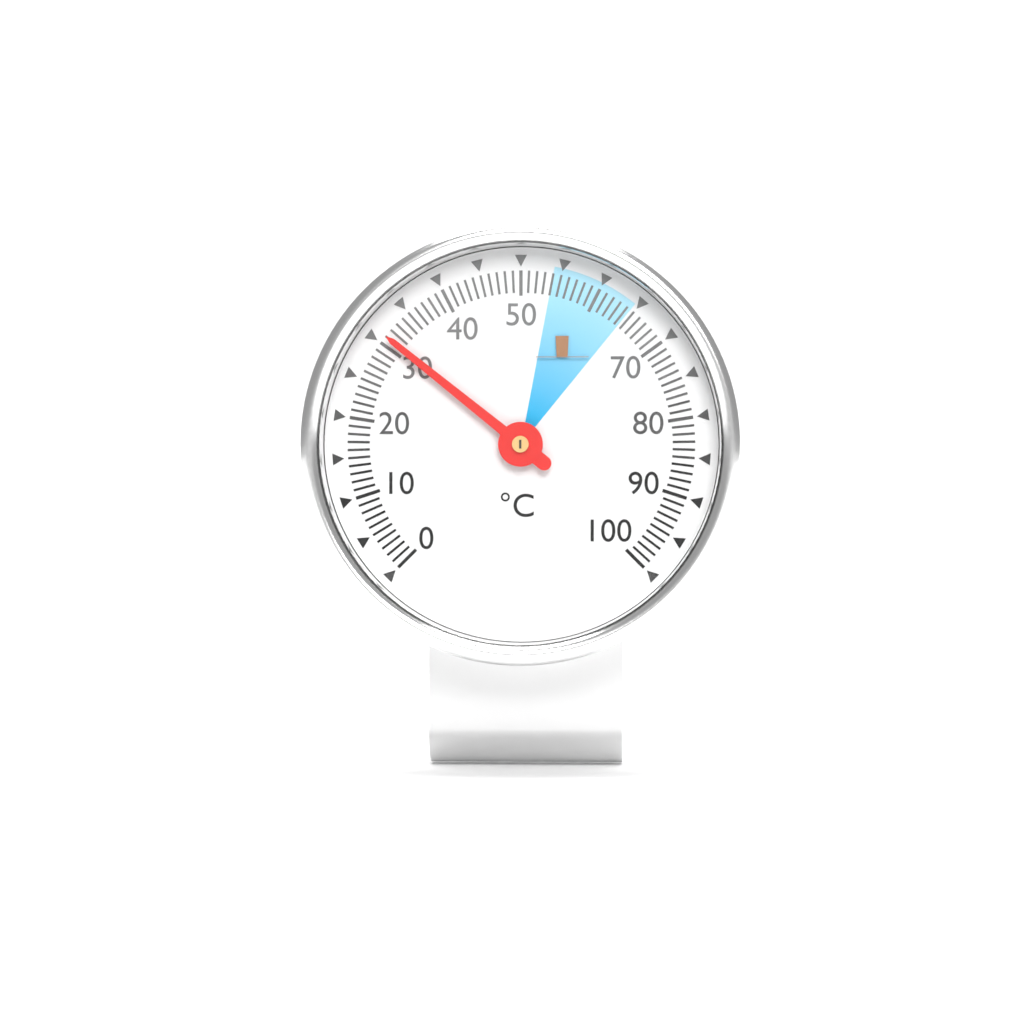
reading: 31 °C
